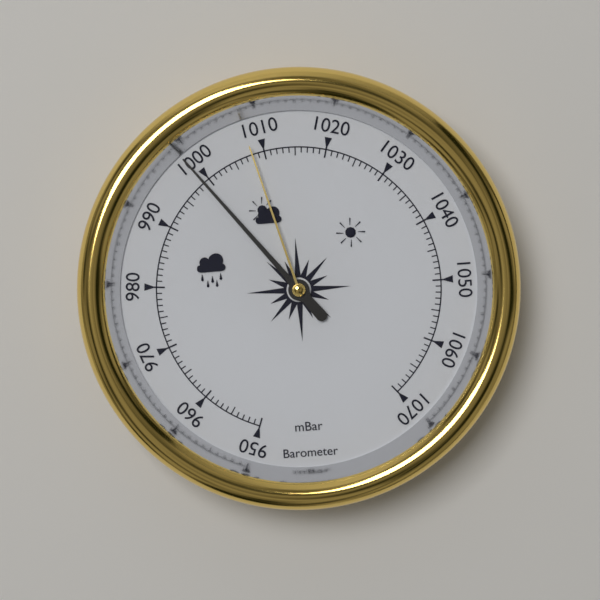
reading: 999 mbar
